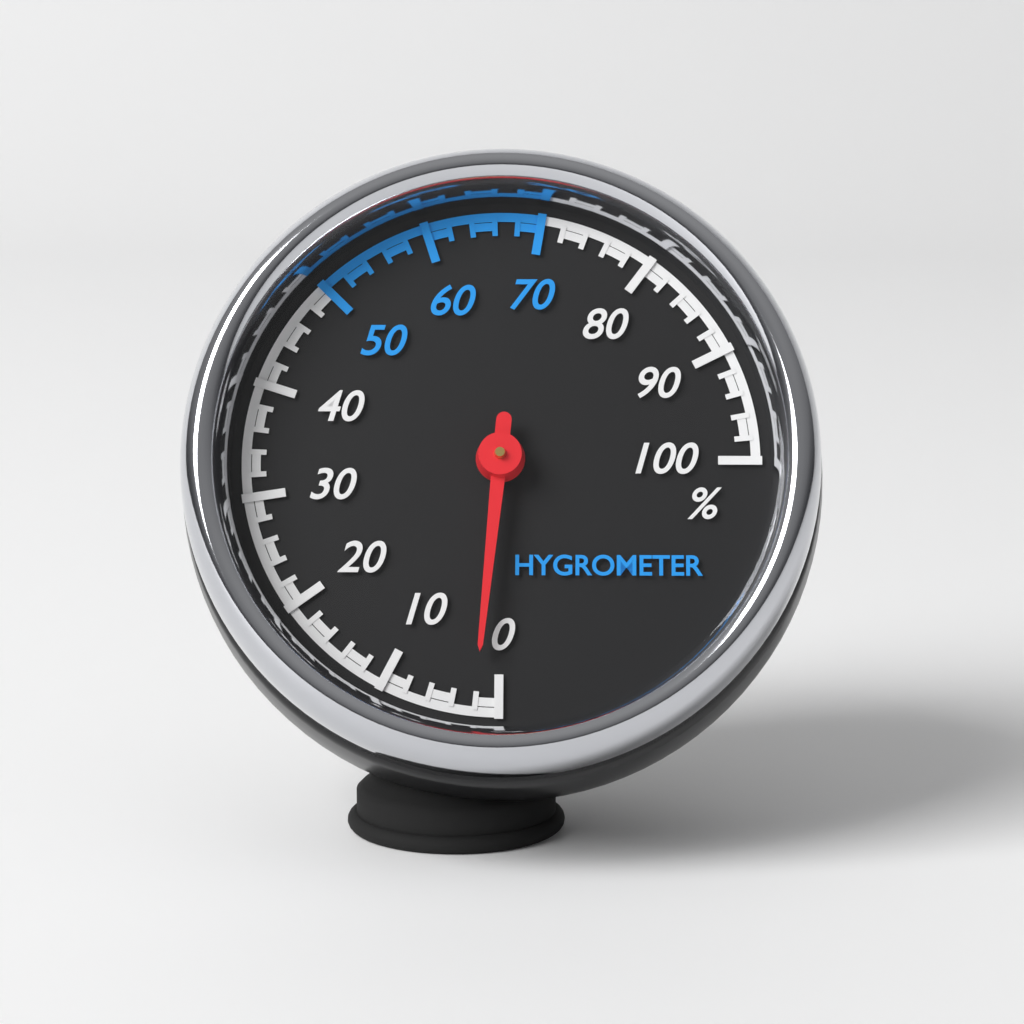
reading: 2 %
